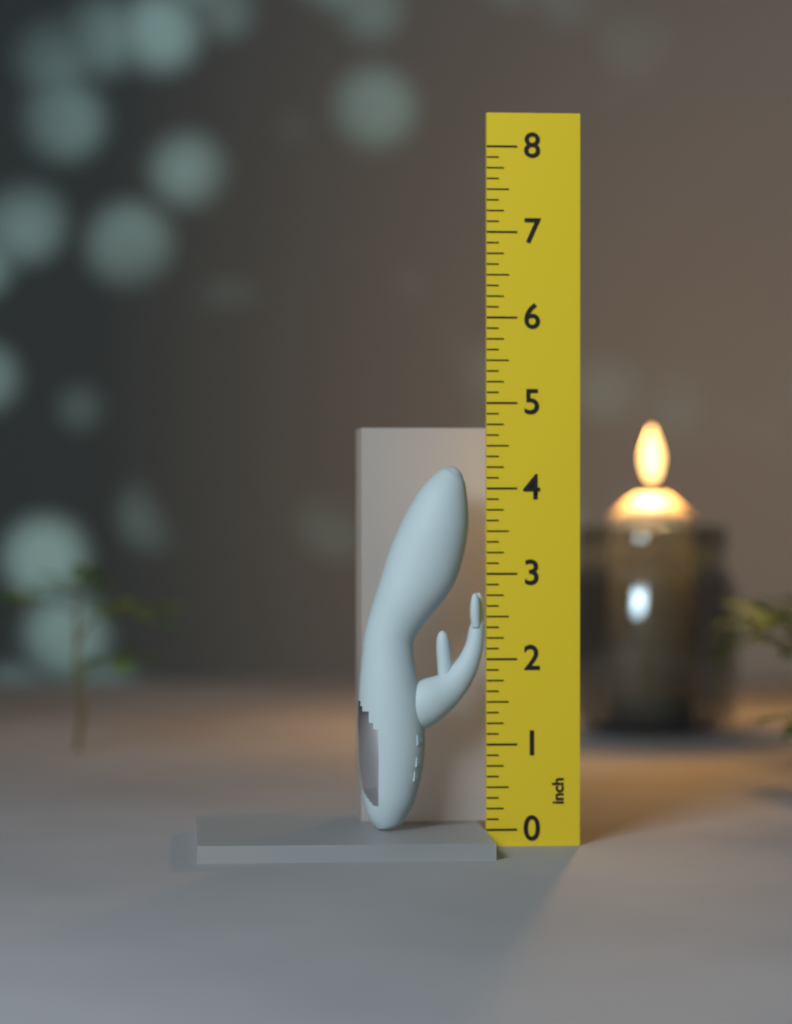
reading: 4.250 inch
